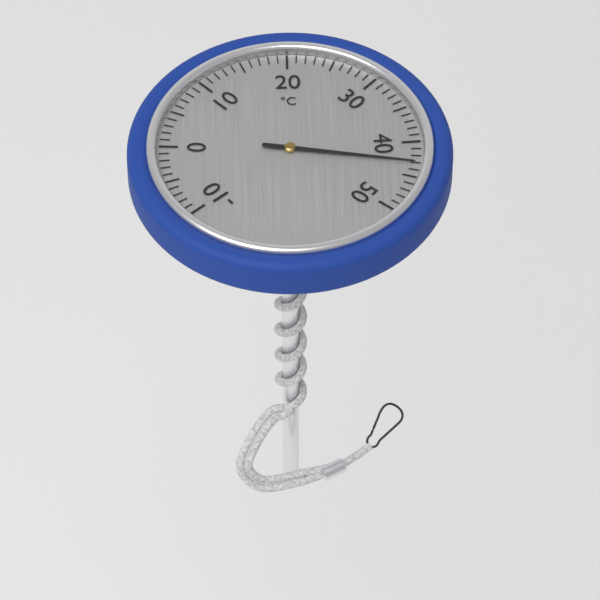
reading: 43 °C
